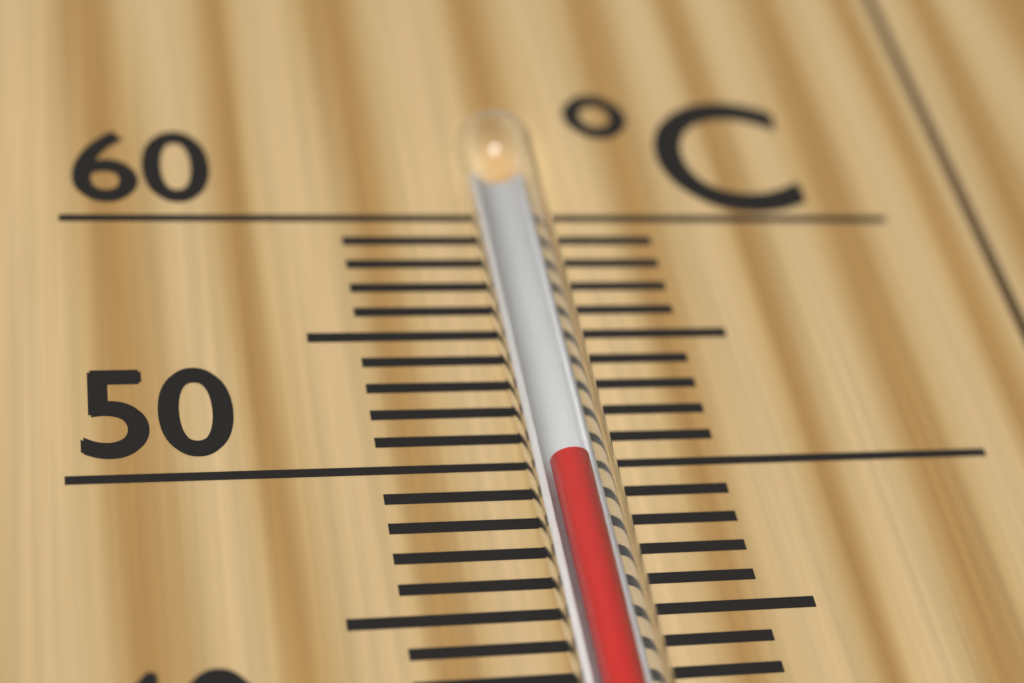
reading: 49 °C
